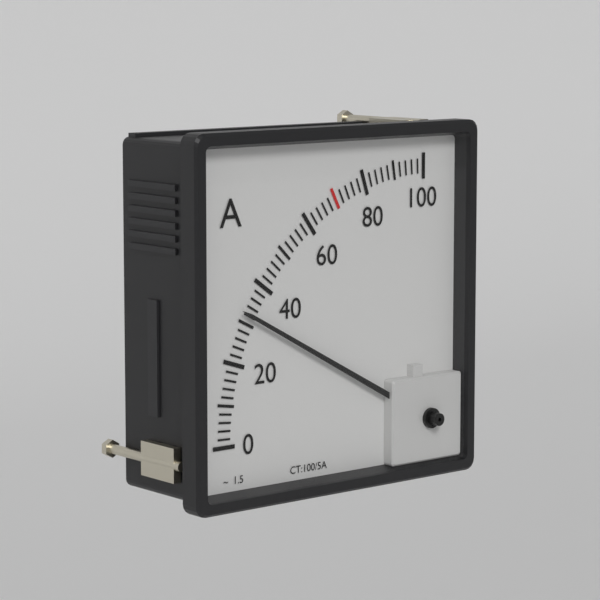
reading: 32 A
